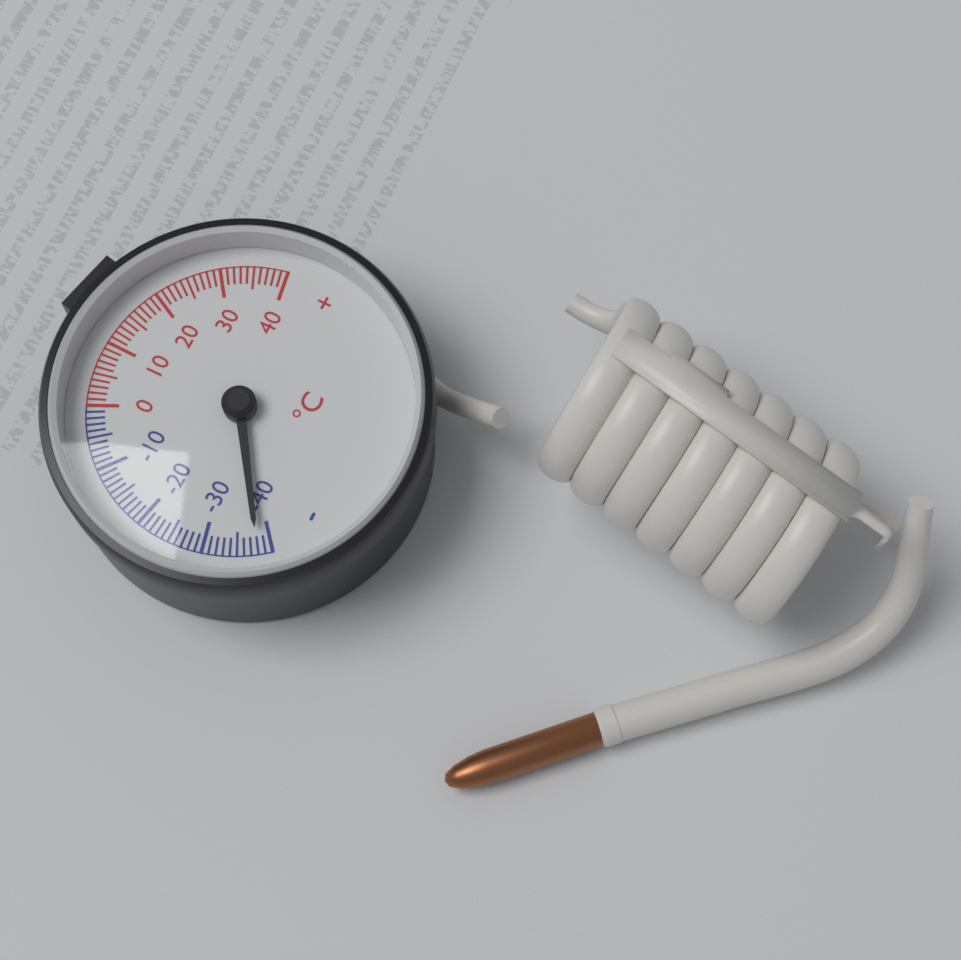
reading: -38 °C
